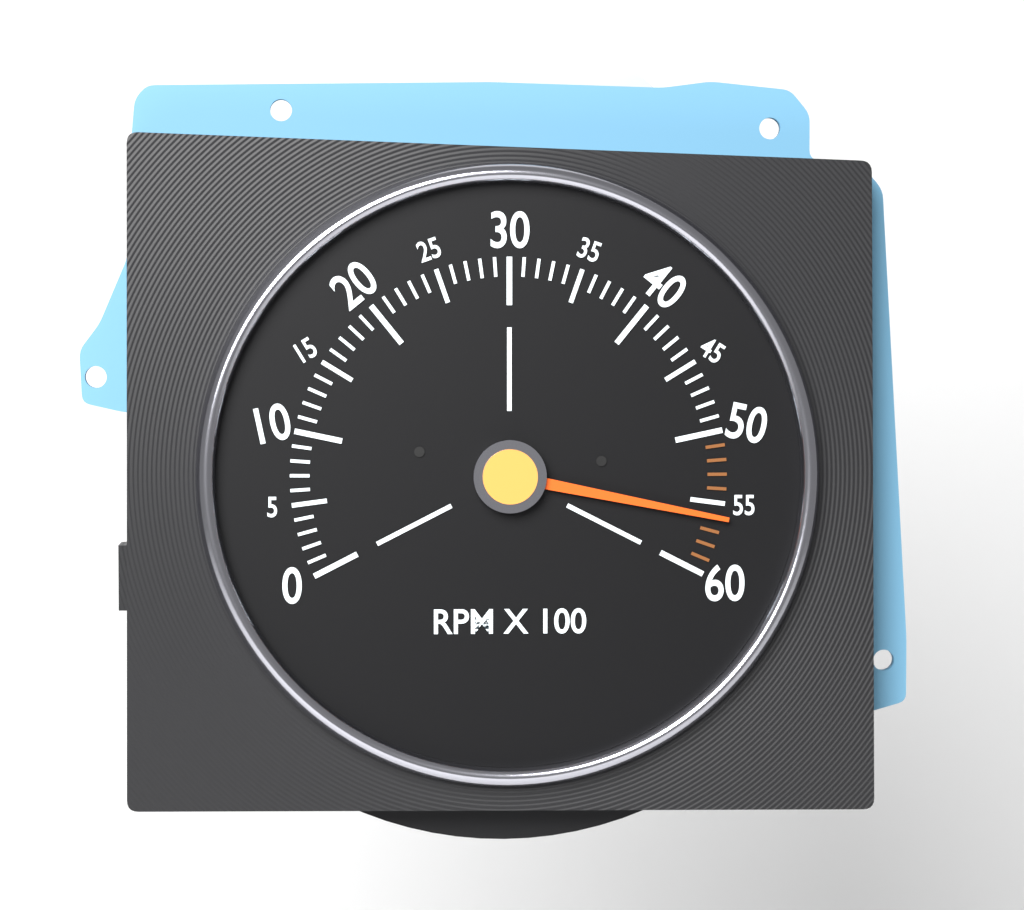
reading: 5600 RPM
